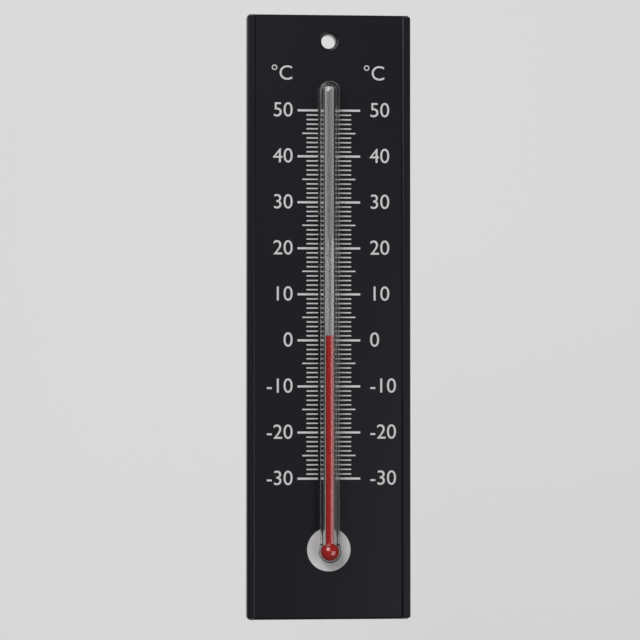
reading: 1 °C
